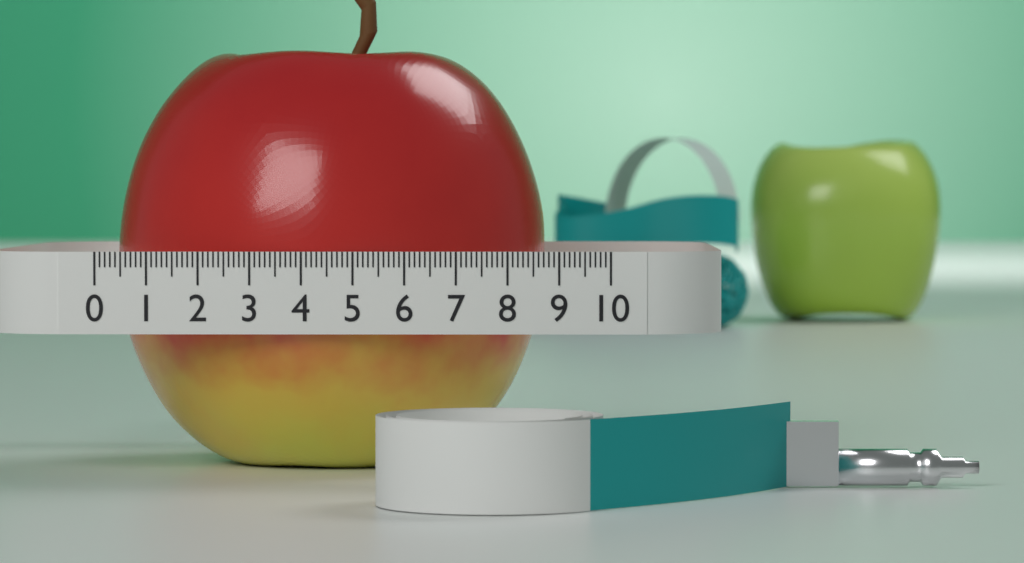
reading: 8.7 (no unit)
